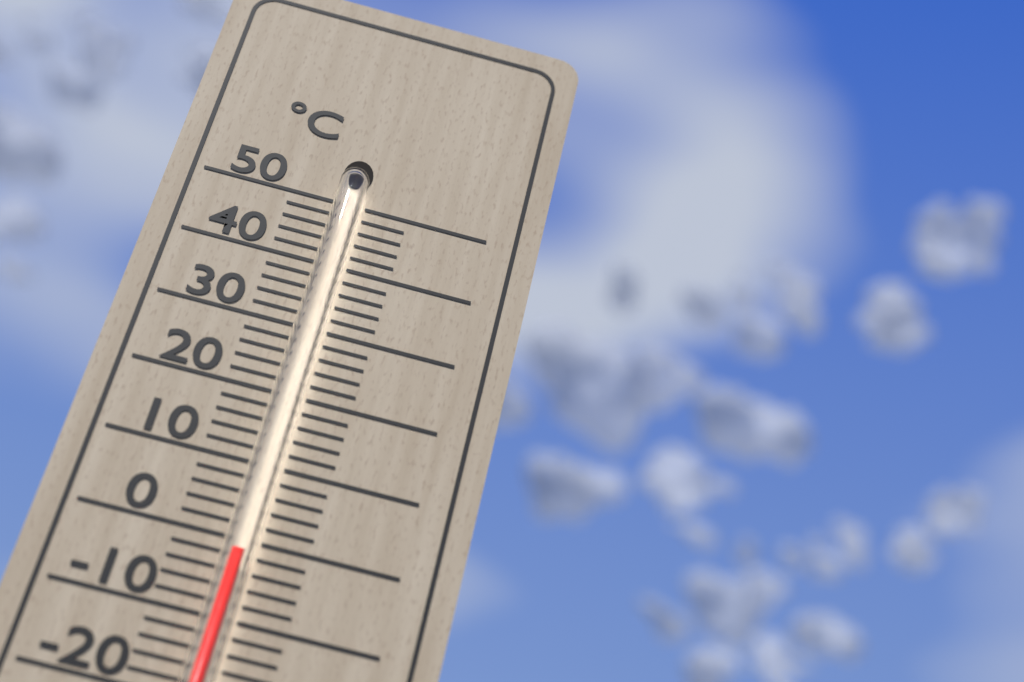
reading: -2 °C
